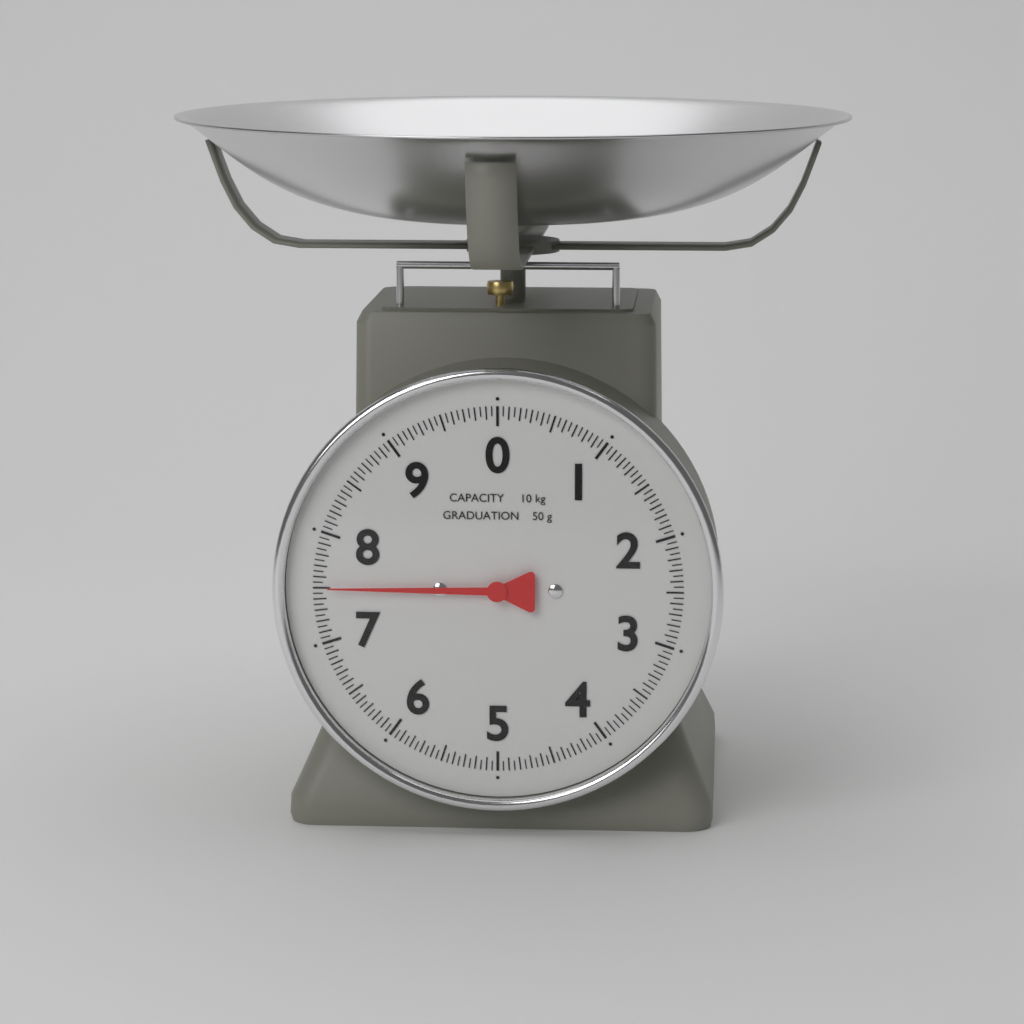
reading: 7.50 kg
